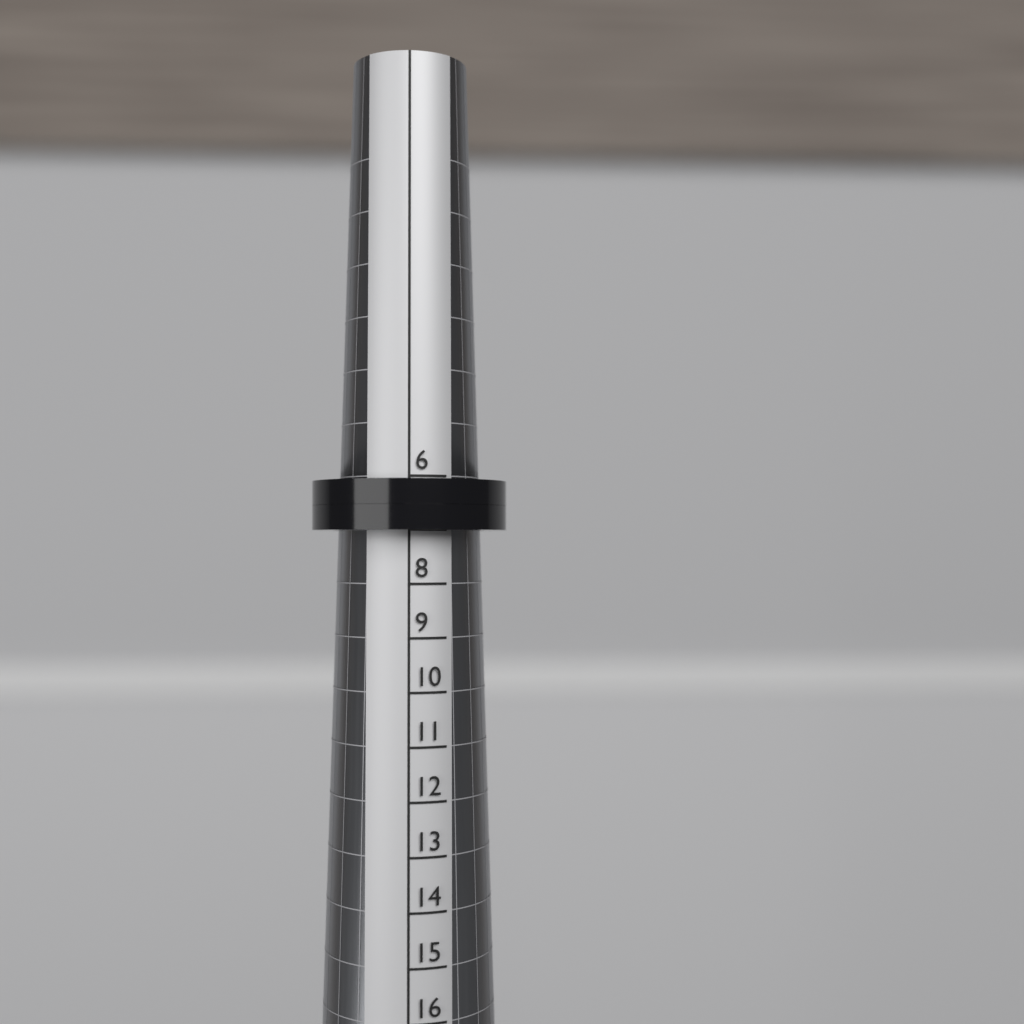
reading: 7 (no unit)
